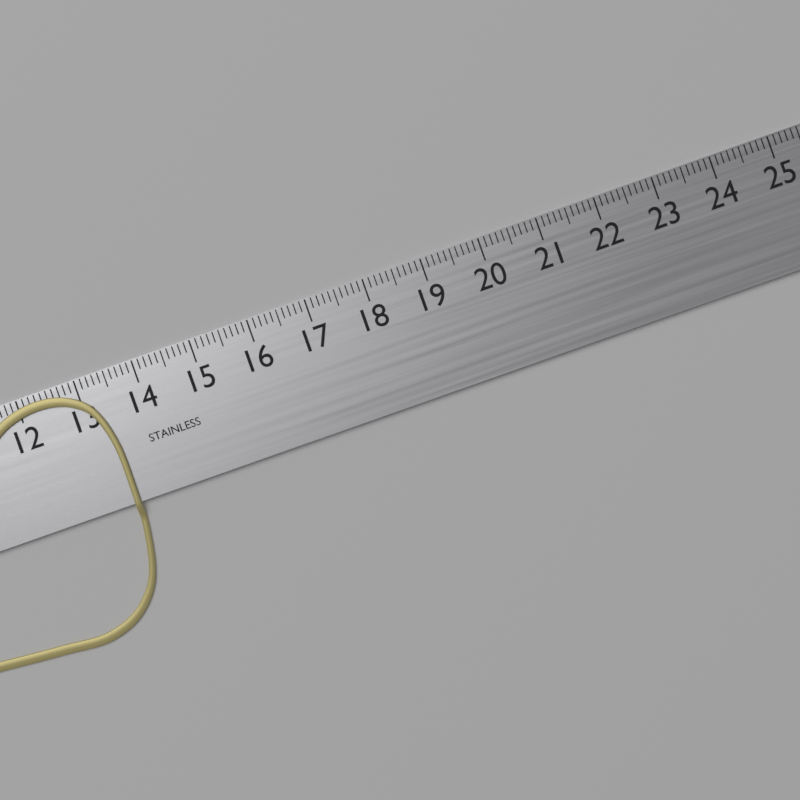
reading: 13.4 cm
